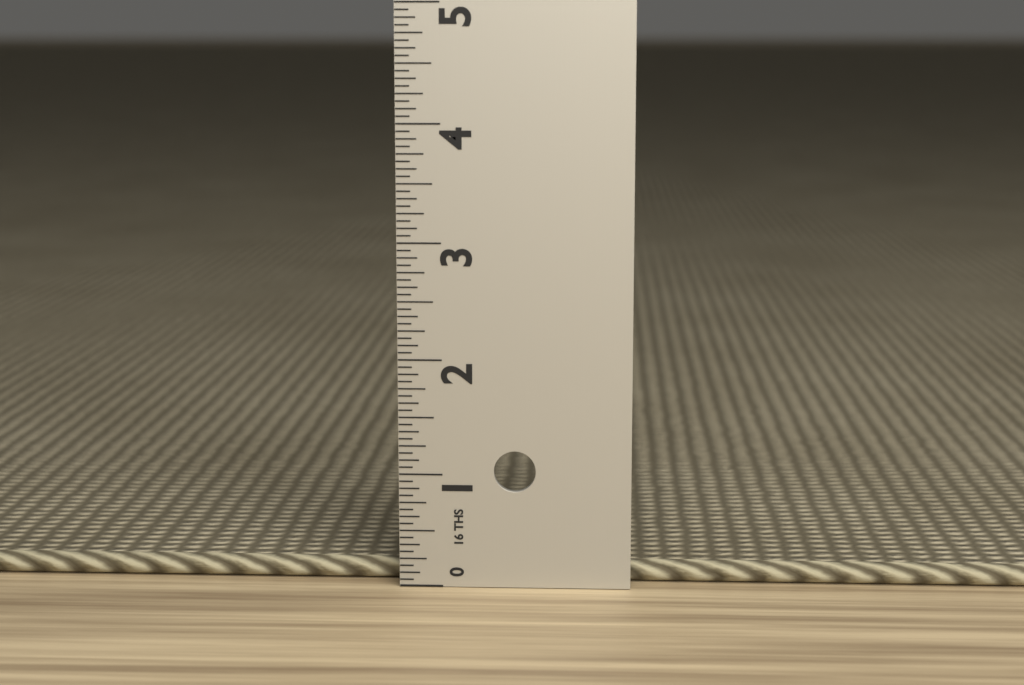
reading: 0.1875 in
